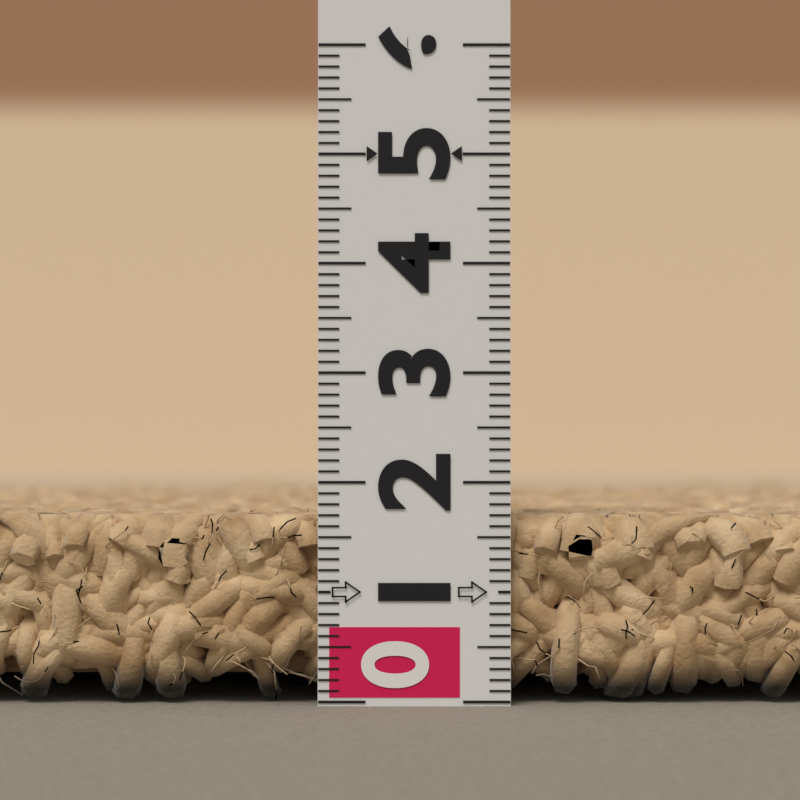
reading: 1.7 (no unit)
